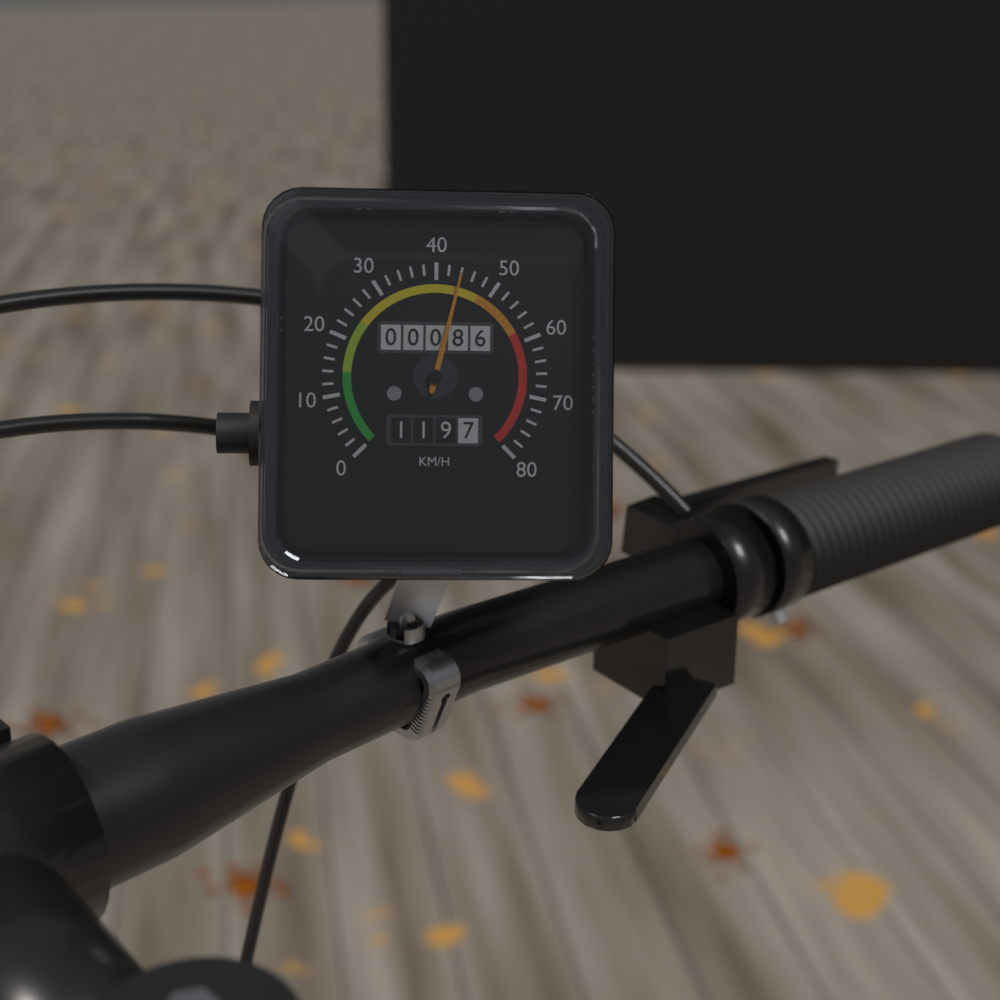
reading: 44 km/h
